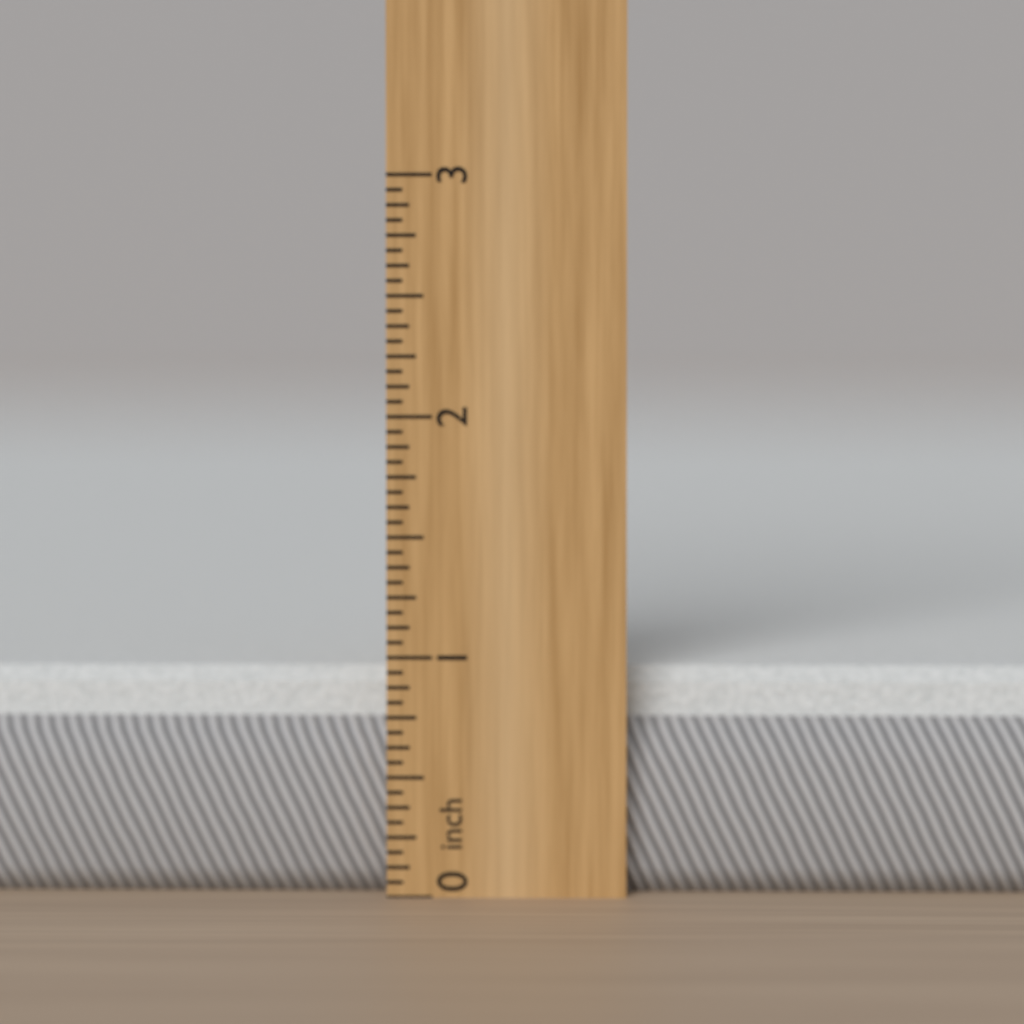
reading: 0.9375 inch
